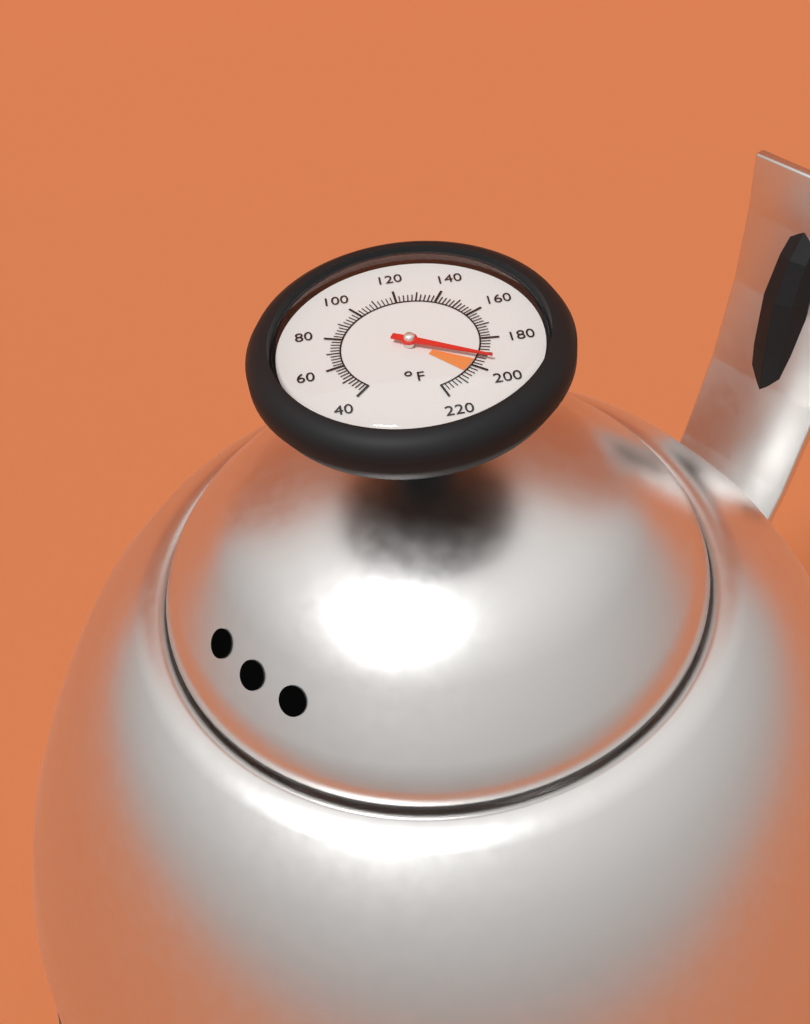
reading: 194 °F
